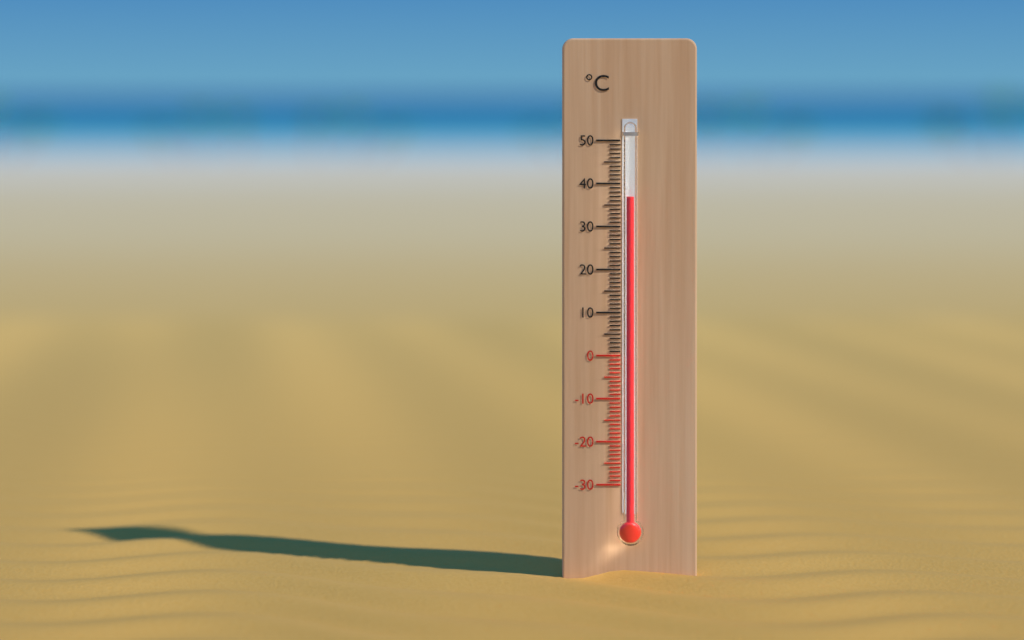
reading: 37 °C
